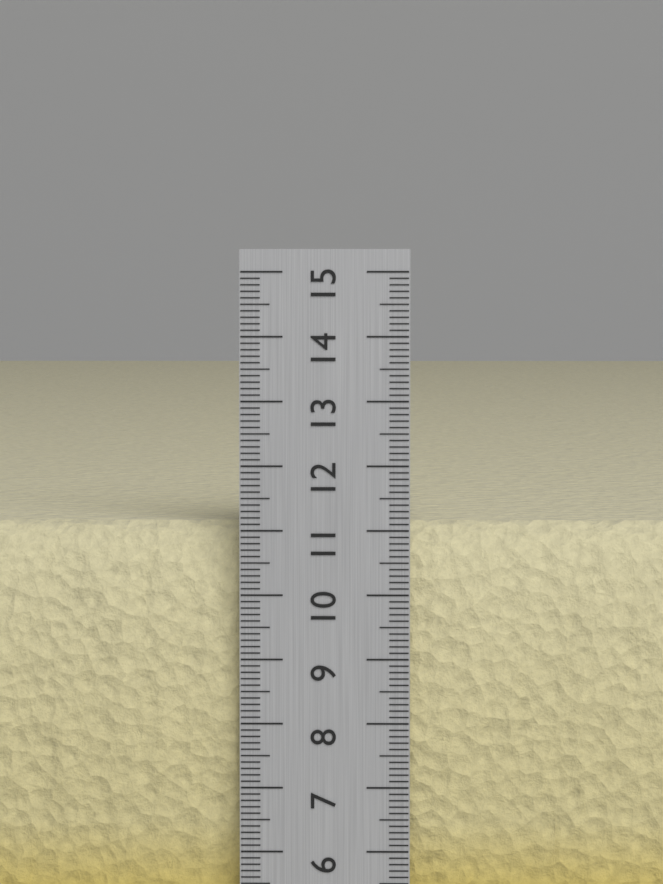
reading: 11.1 cm
